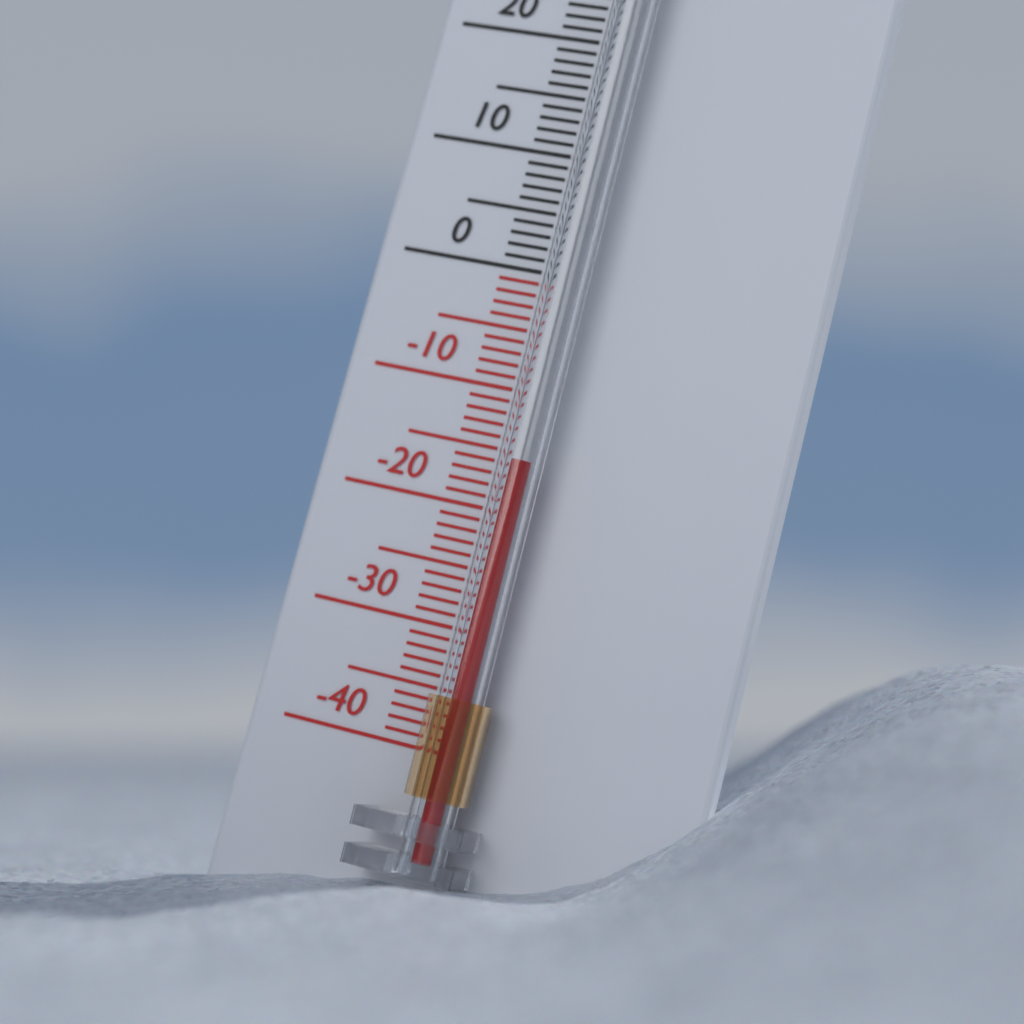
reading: -16 °C
